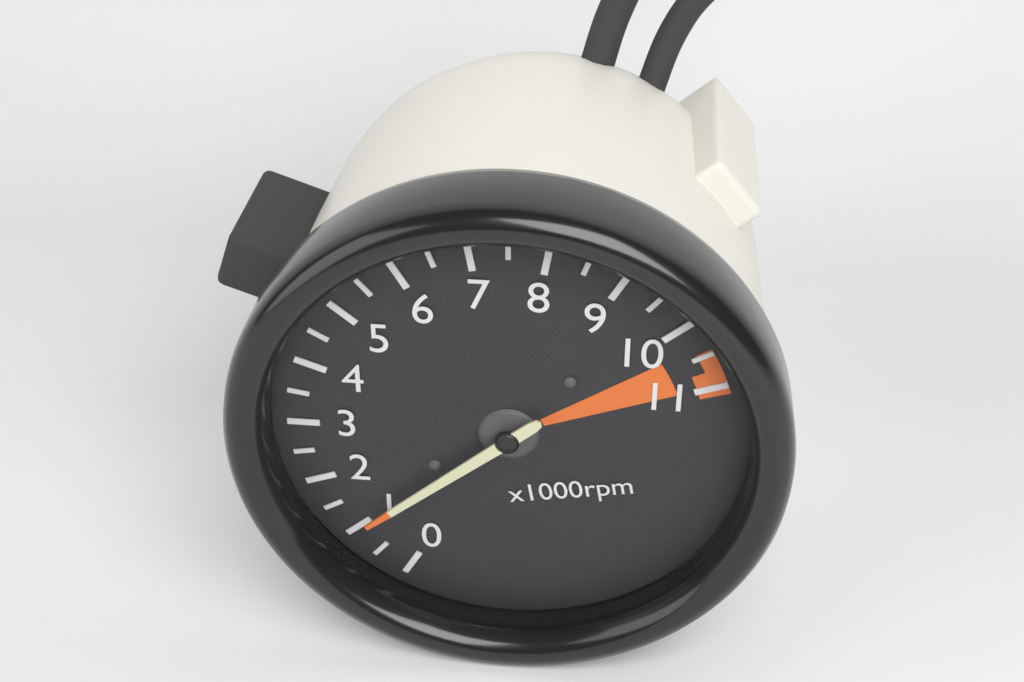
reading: 1.0 x1000rpm
